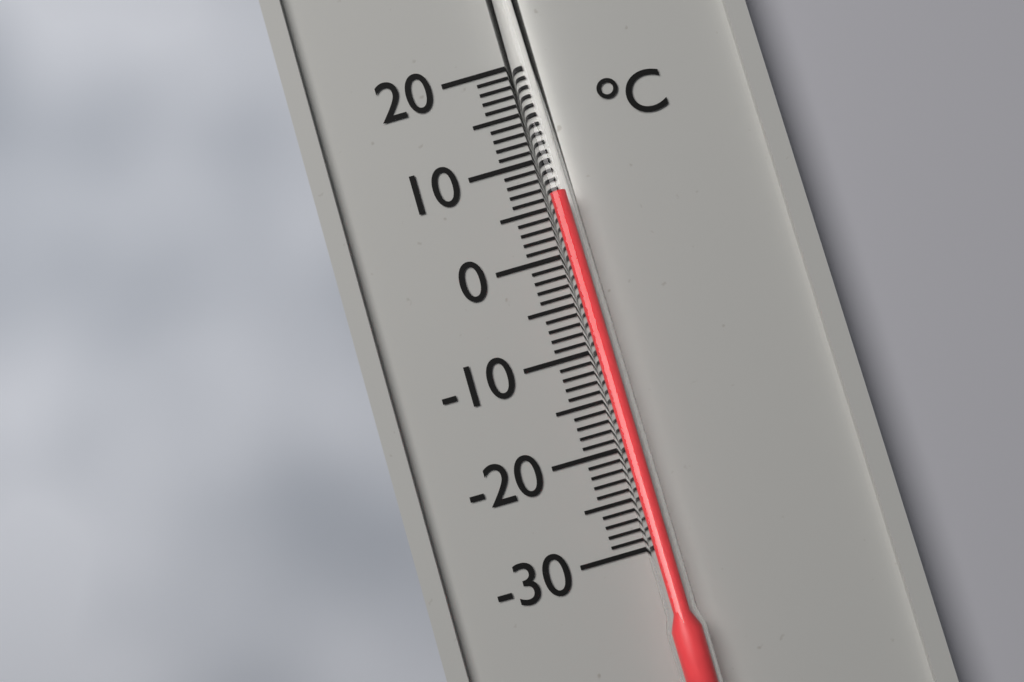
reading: 6 °C
